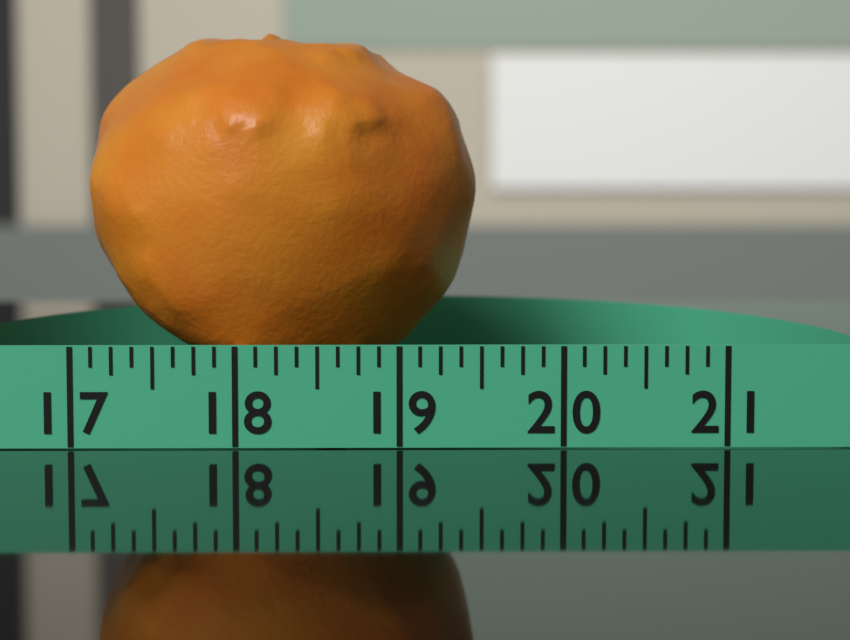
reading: 19.500 (no unit)
